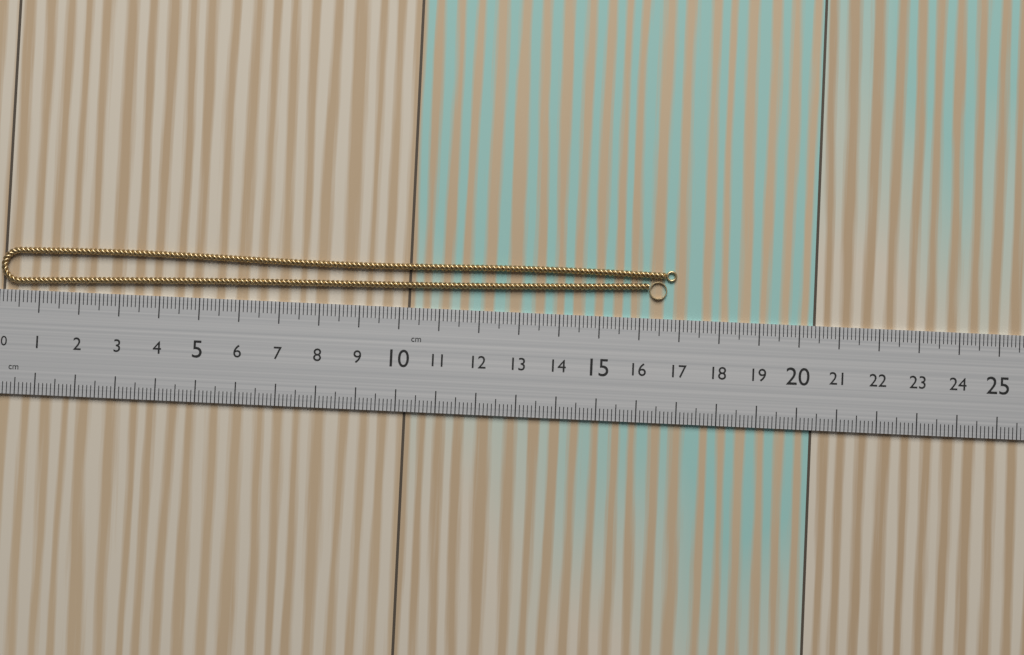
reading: 16.9 cm
